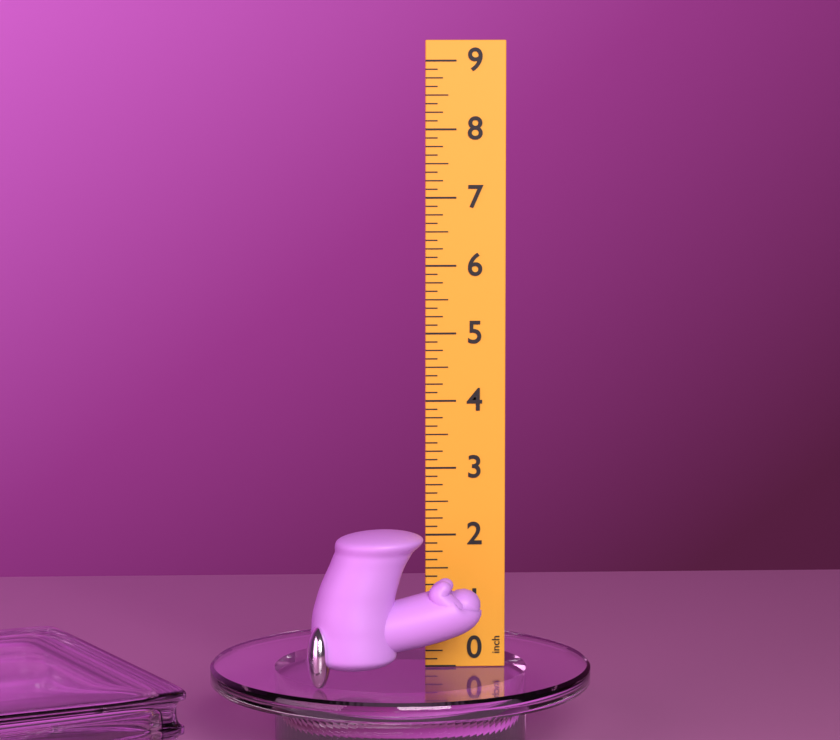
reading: 2.250 inch
